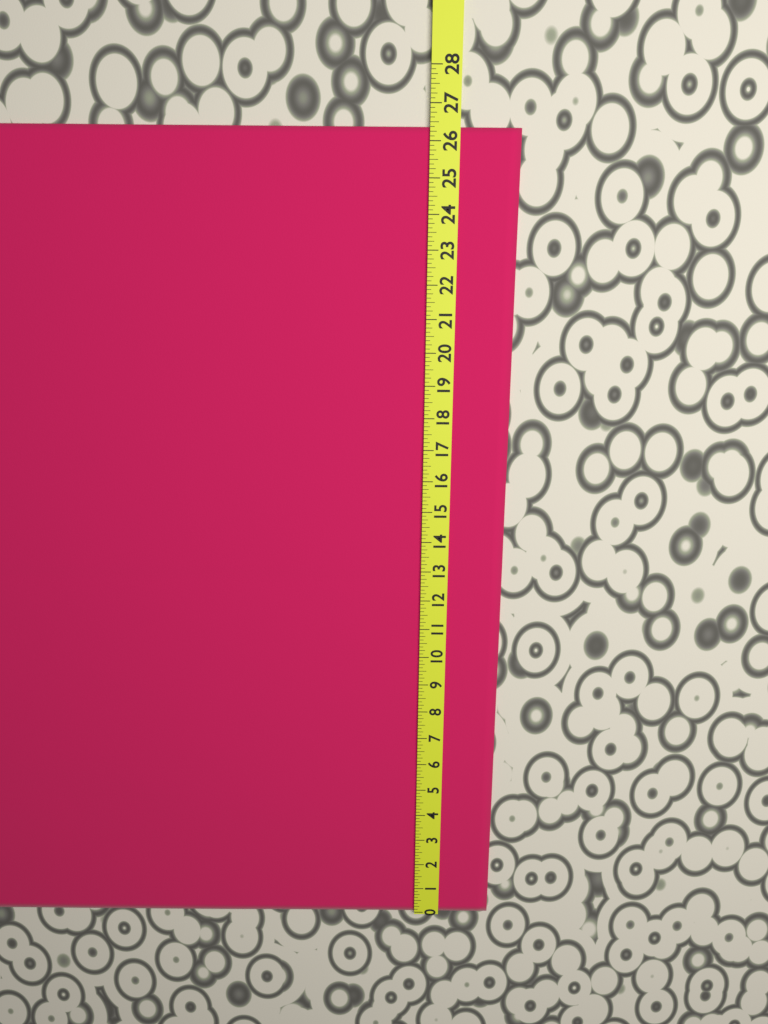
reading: 26.375 (no unit)
